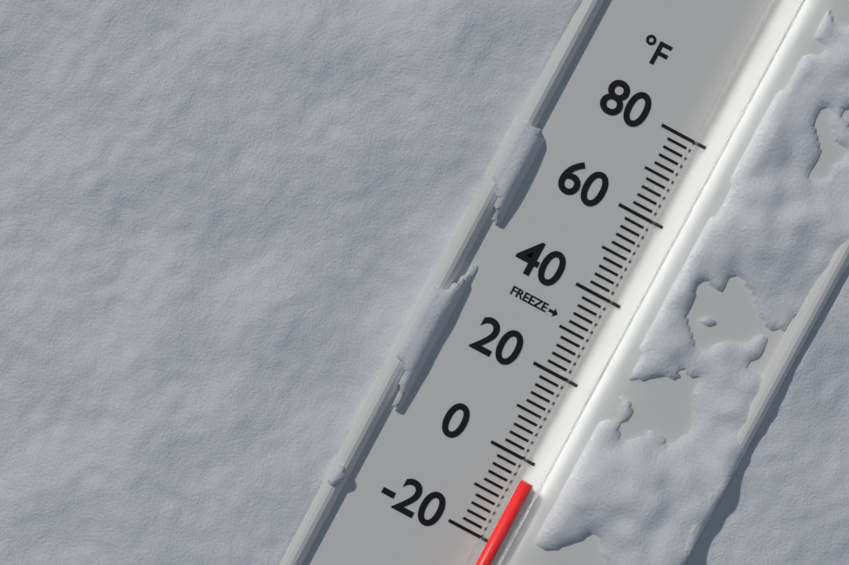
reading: -4 °F
